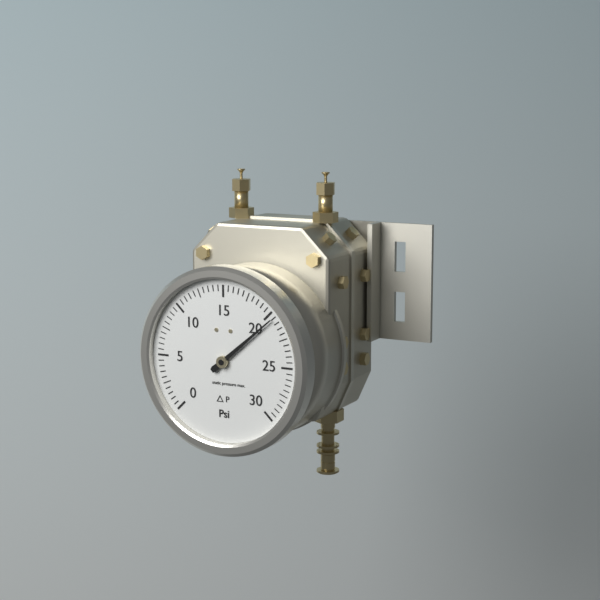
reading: 20.5 psi
